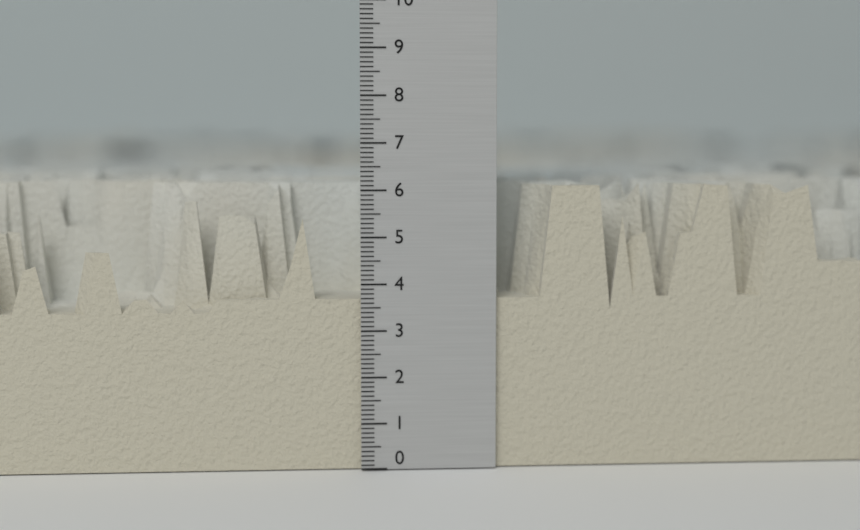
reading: 6.1 (no unit)
